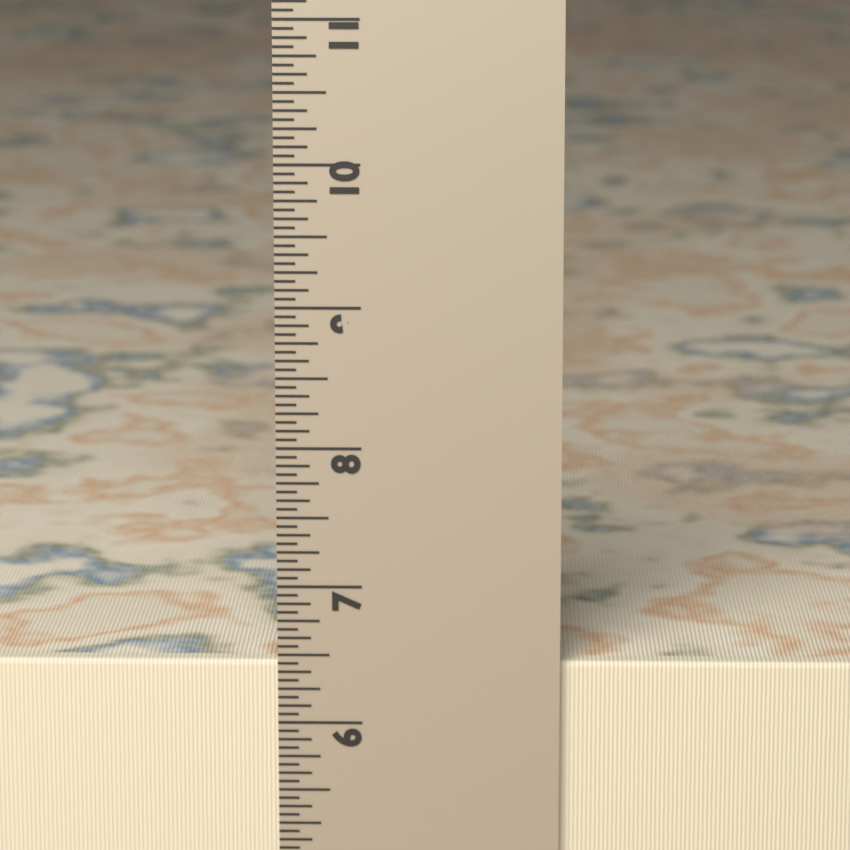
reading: 6.4375 in
